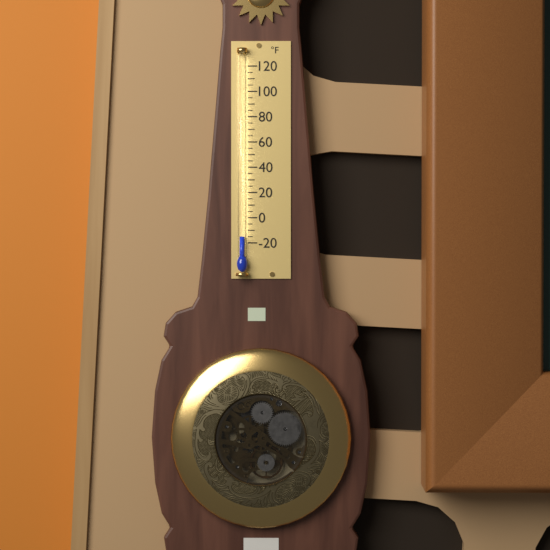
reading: -15 °F
